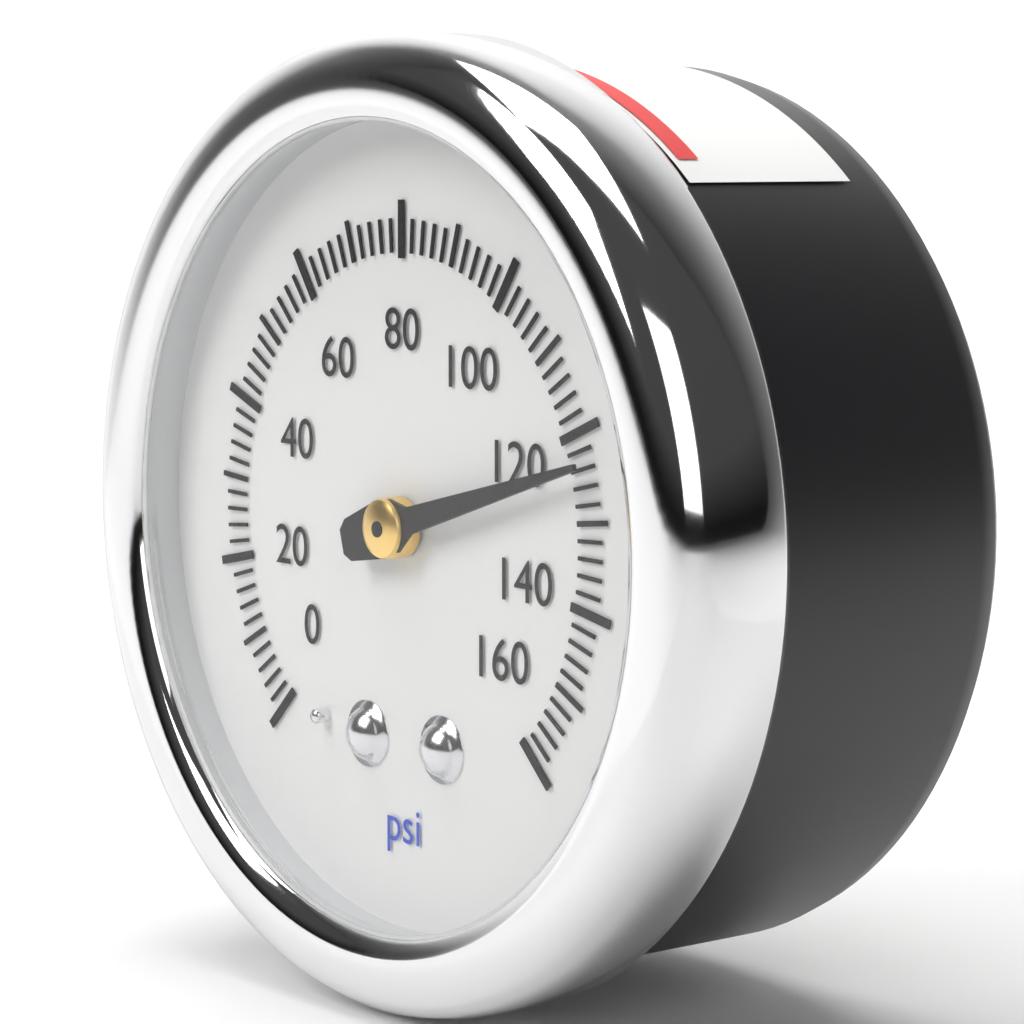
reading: 124 psi
